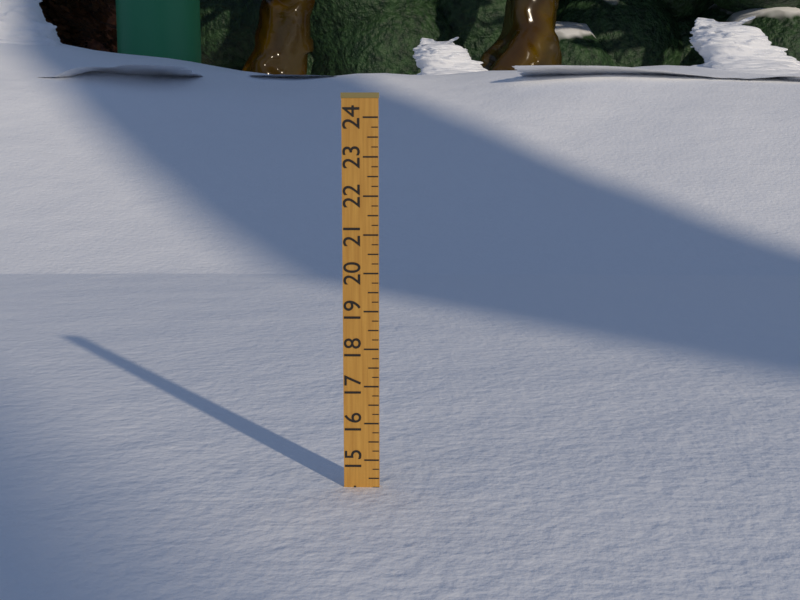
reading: 14.25 (no unit)
